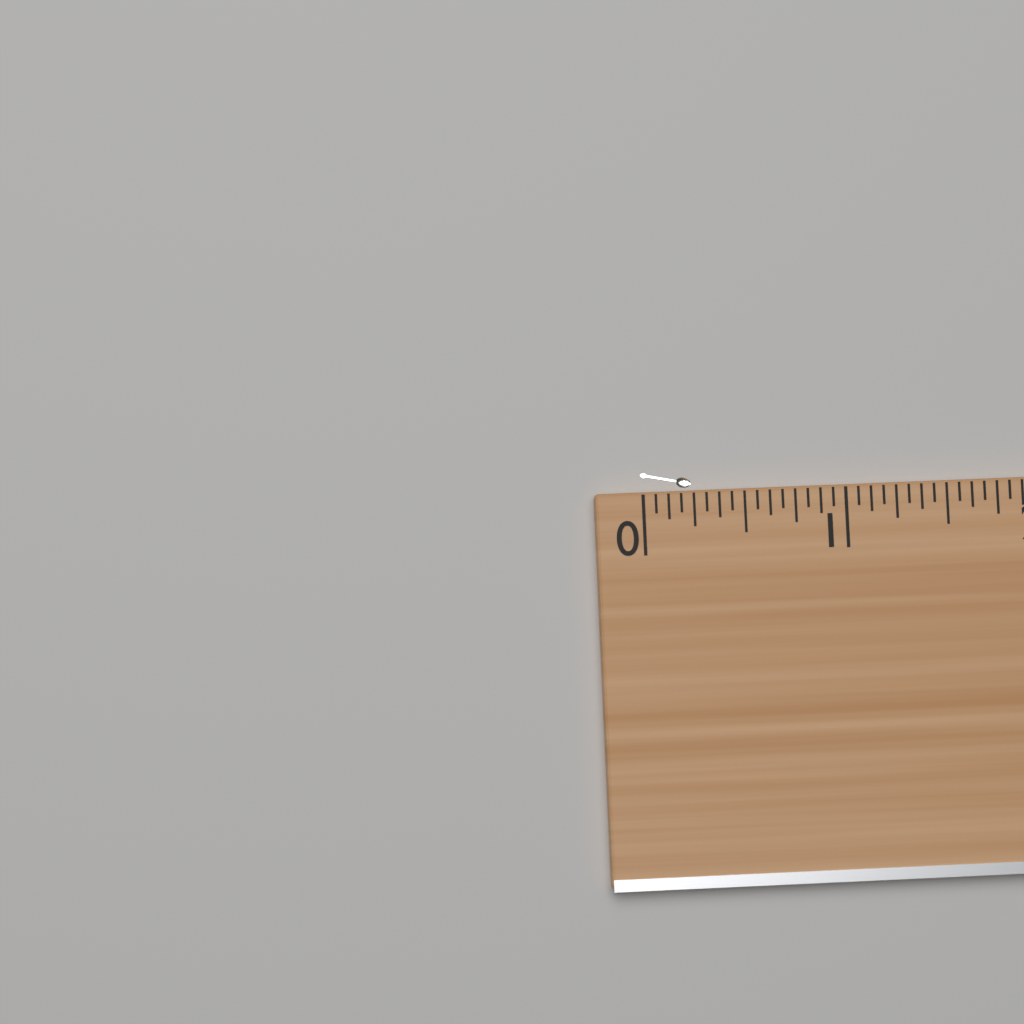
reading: 0.2500 (no unit)
